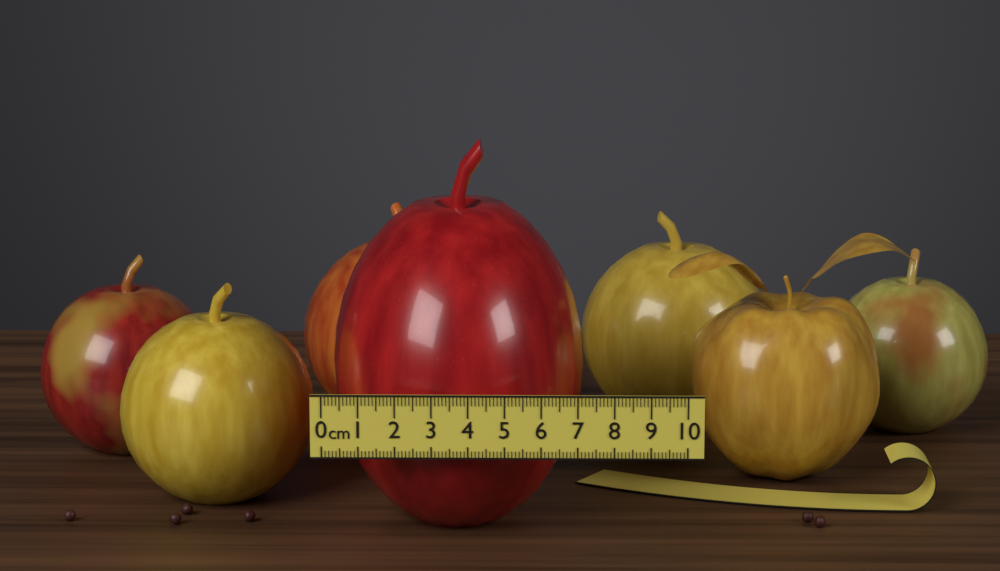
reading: 7.2 cm
